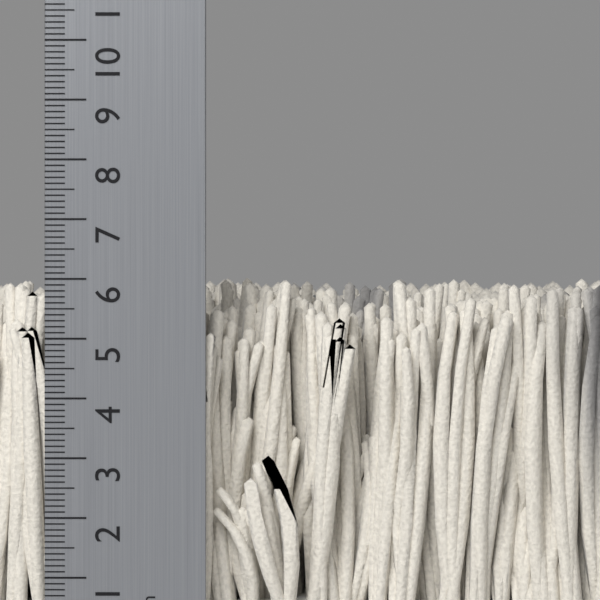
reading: 6.1 cm
